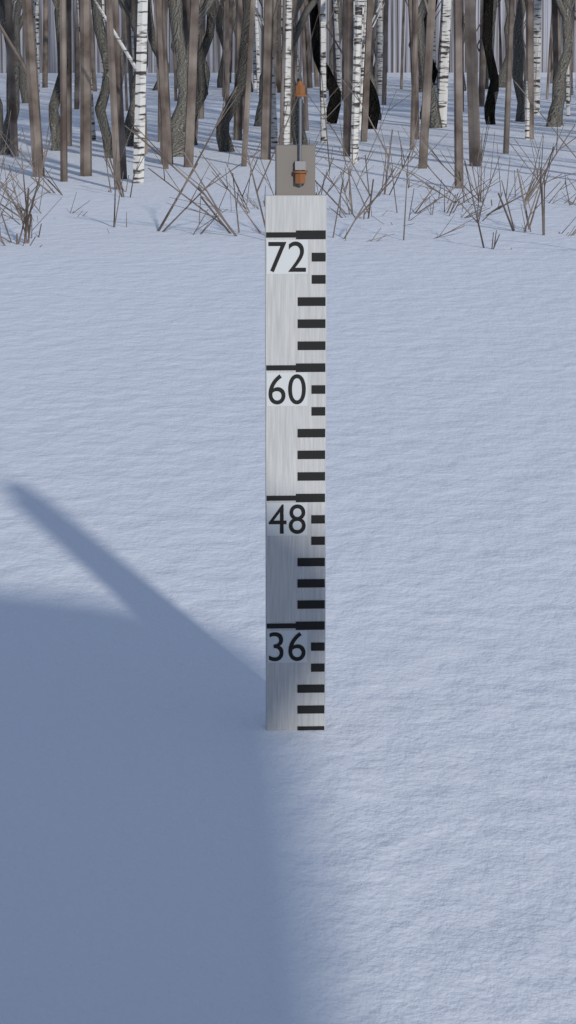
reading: 26 (no unit)
